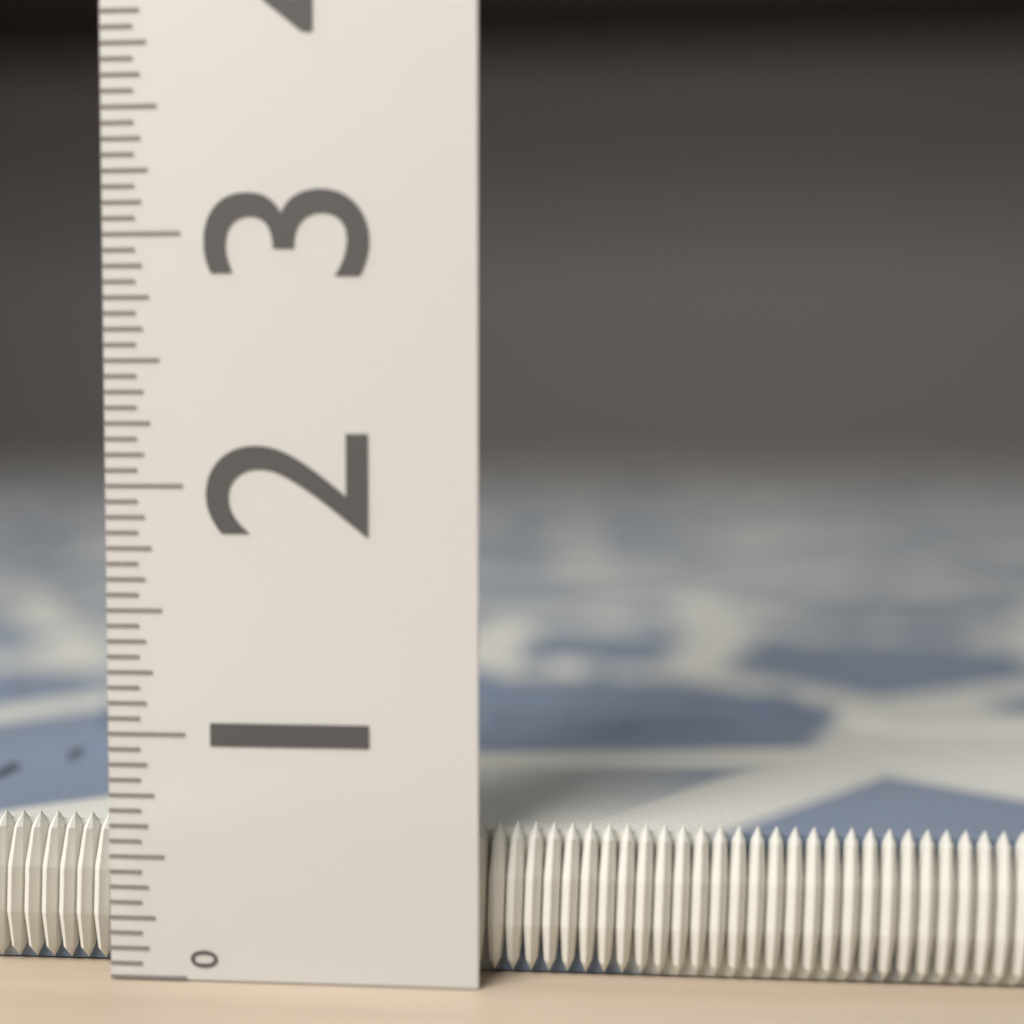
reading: 0.6250 (no unit)
